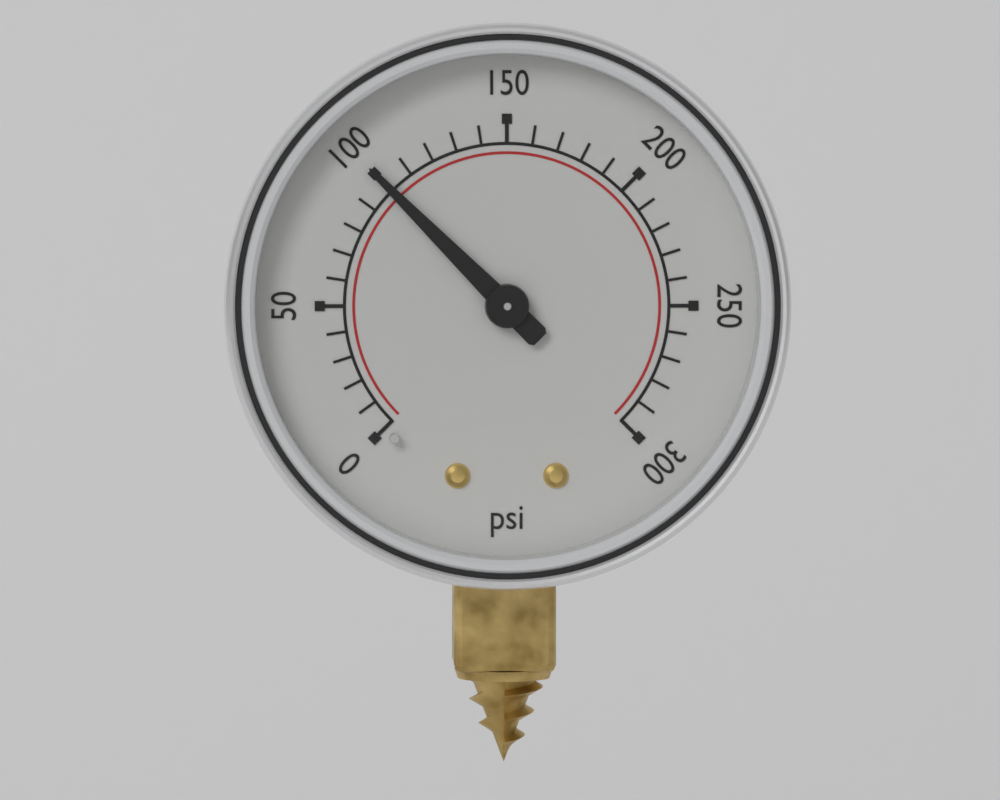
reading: 100 psi
